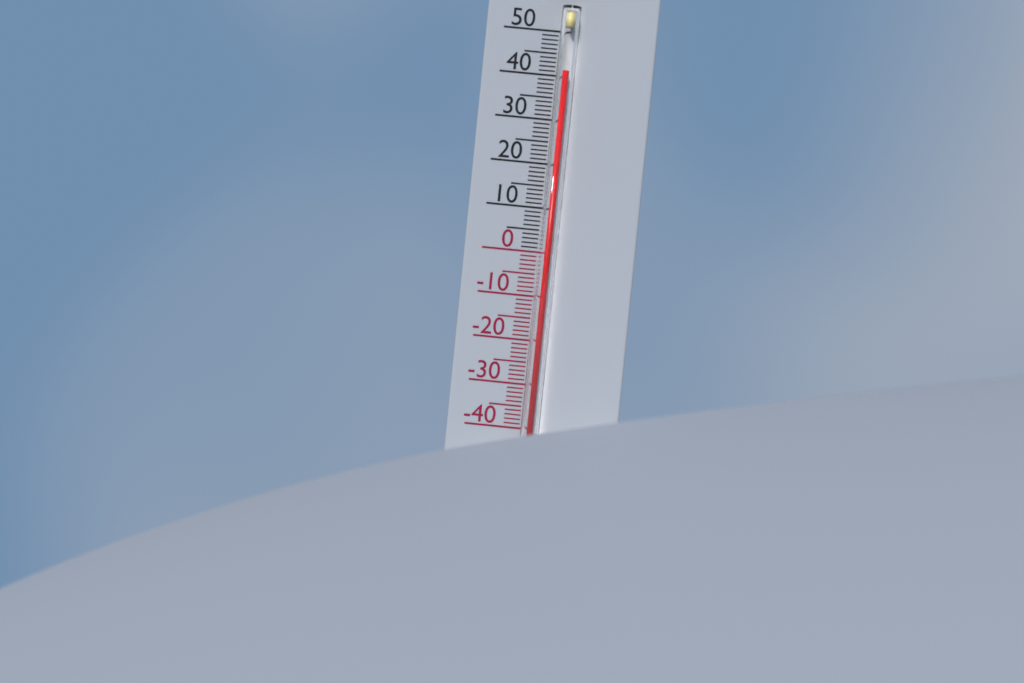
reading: 41 °C
